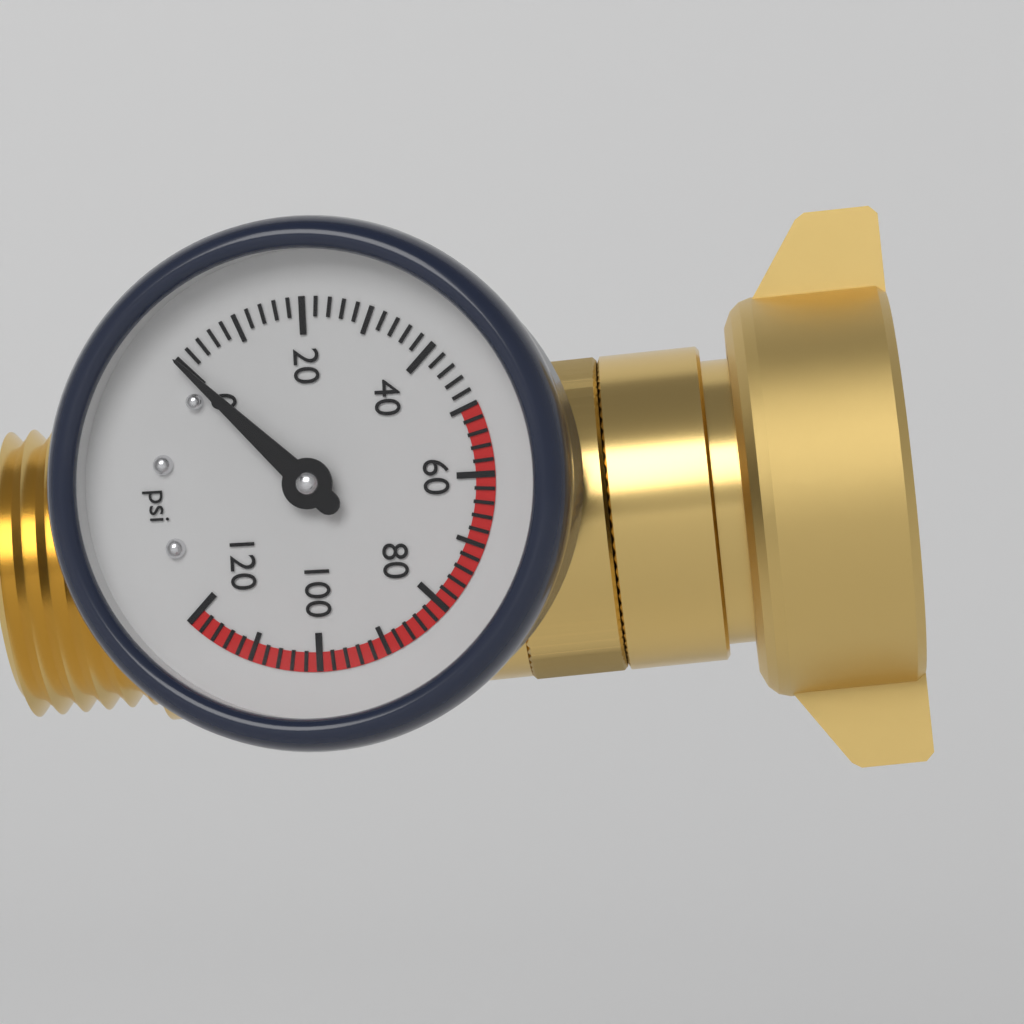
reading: 0 psi
